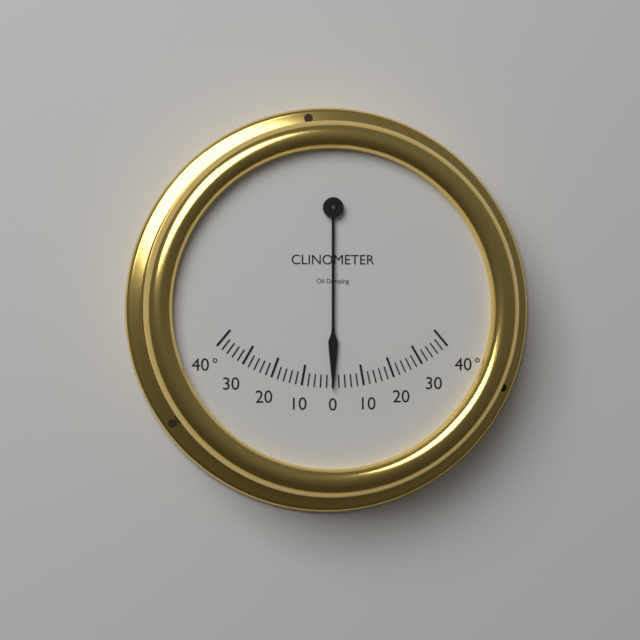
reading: 0 °
